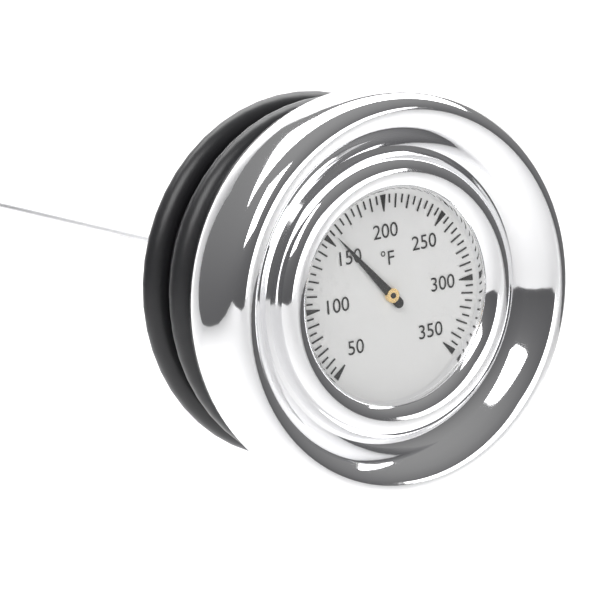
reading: 155 °F
